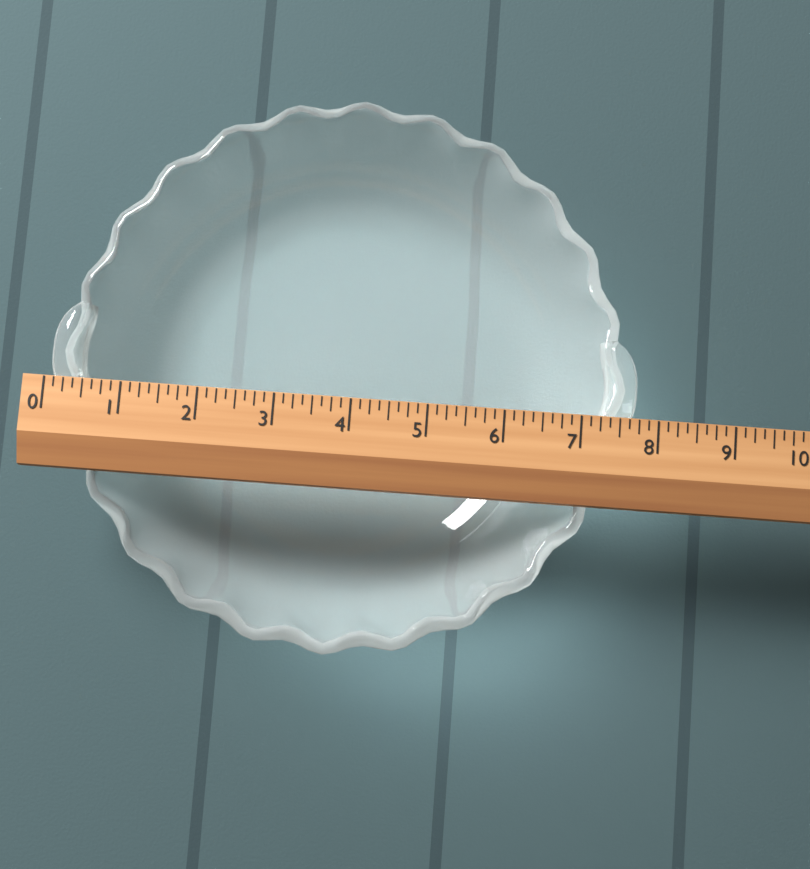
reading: 7.750 (no unit)
